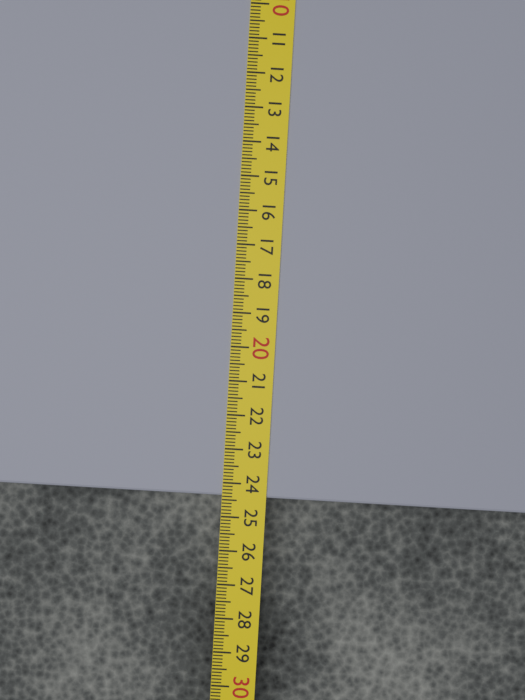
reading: 24.4 cm
